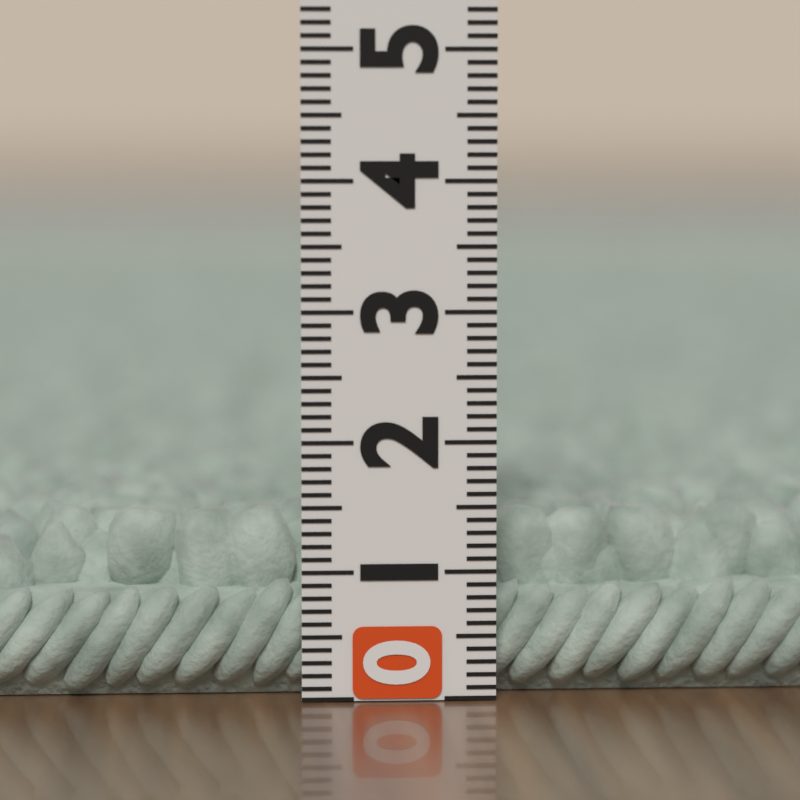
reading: 1.4 (no unit)
